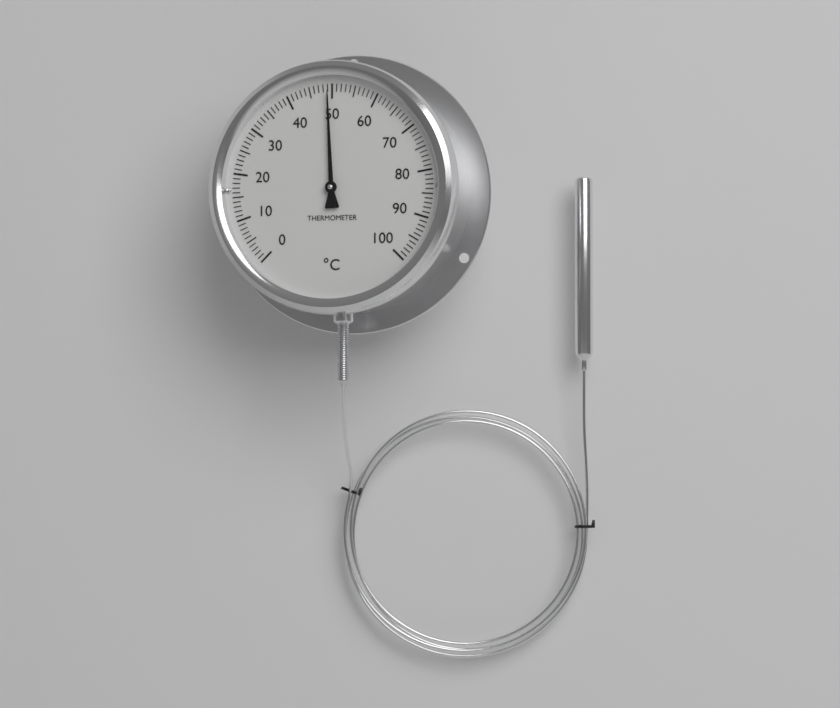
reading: 49 °C
